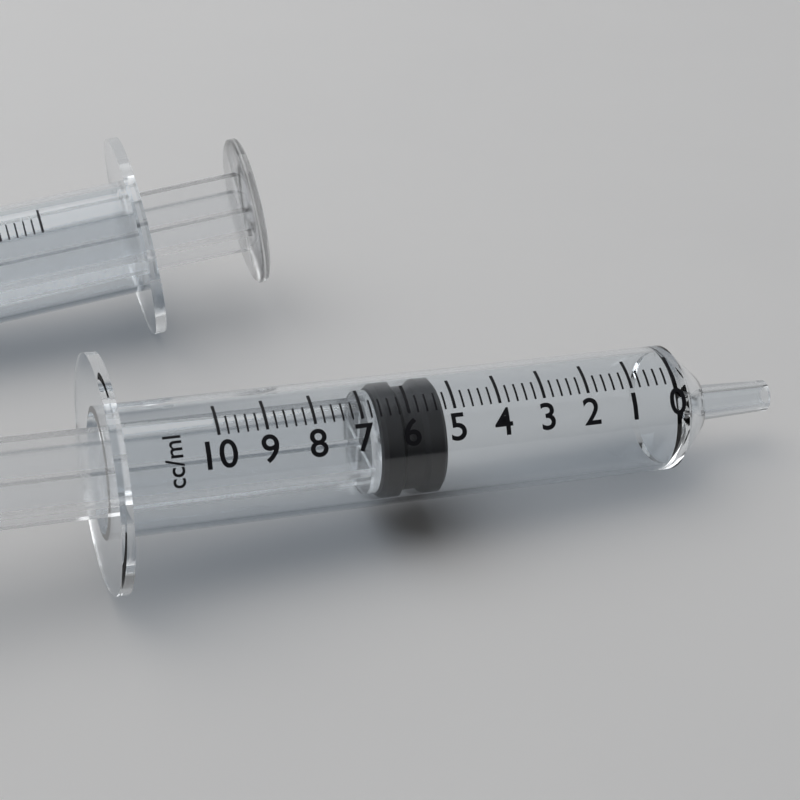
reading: 5.2 ml
